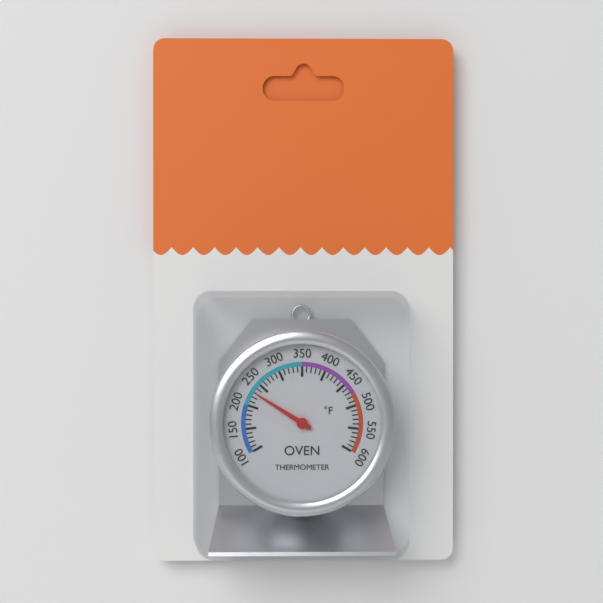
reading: 230 °F
